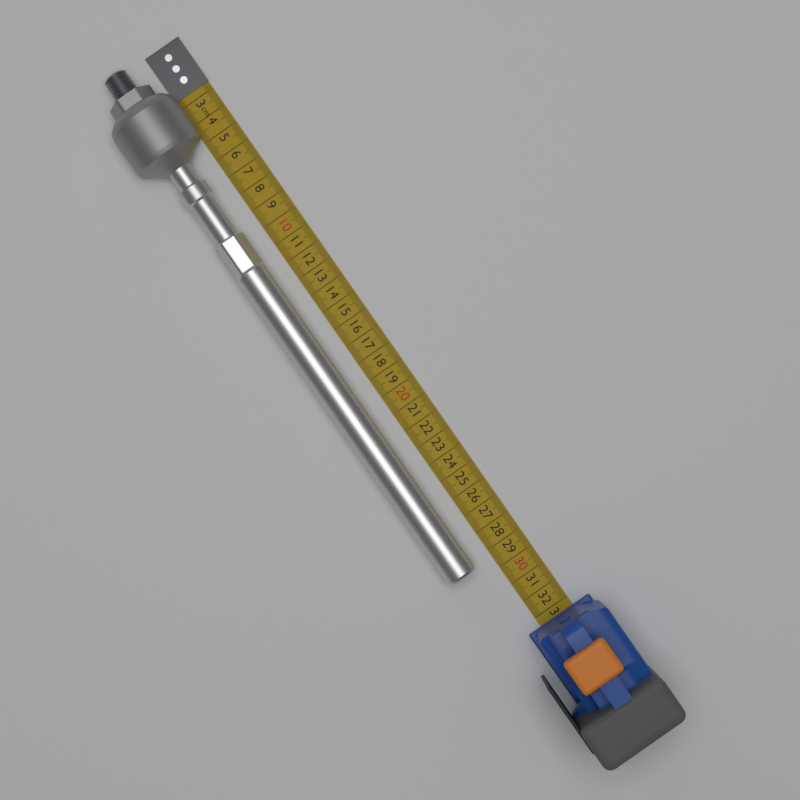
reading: 29.3 cm
